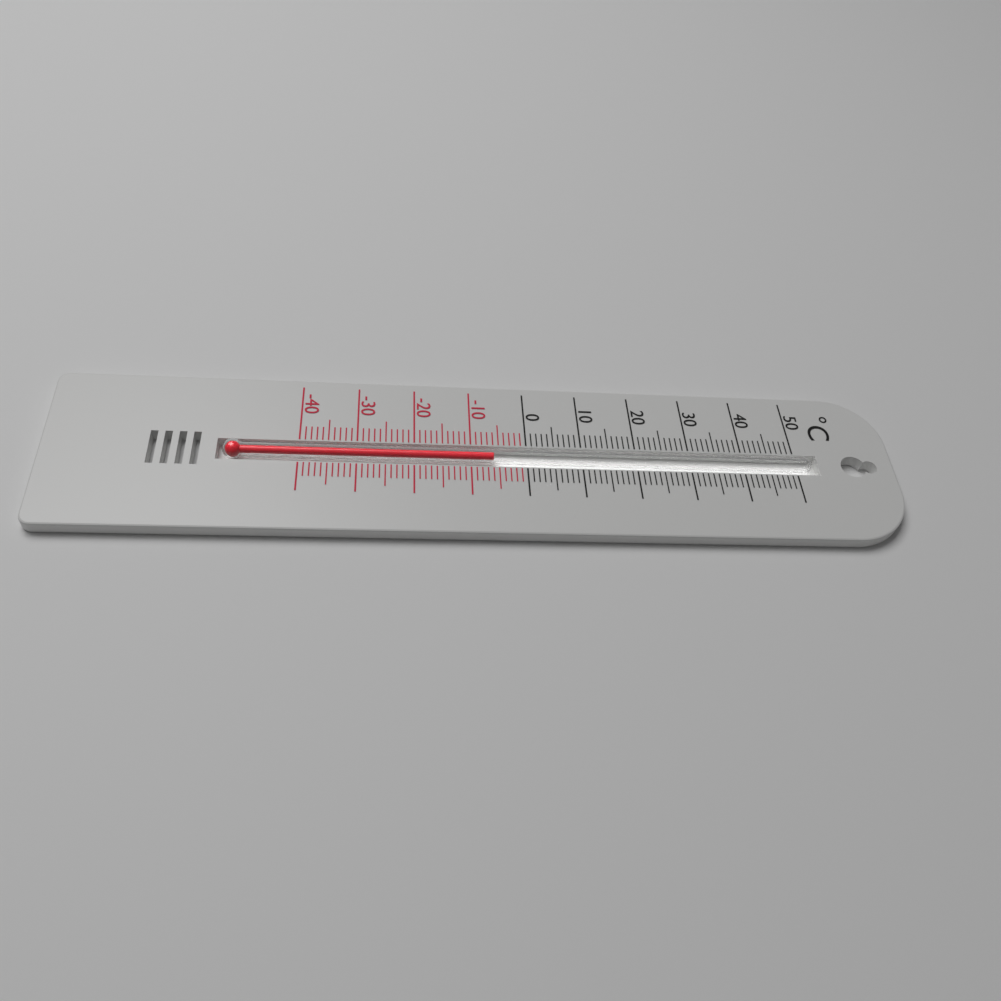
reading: -6 °C
